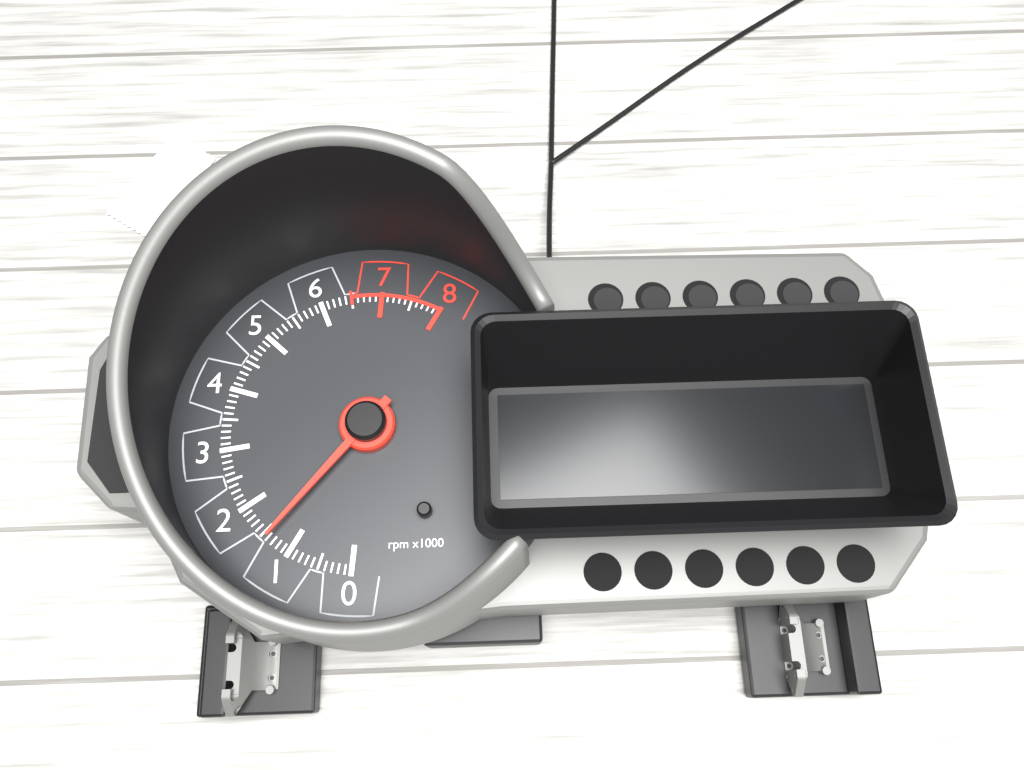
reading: 1400 rpm
